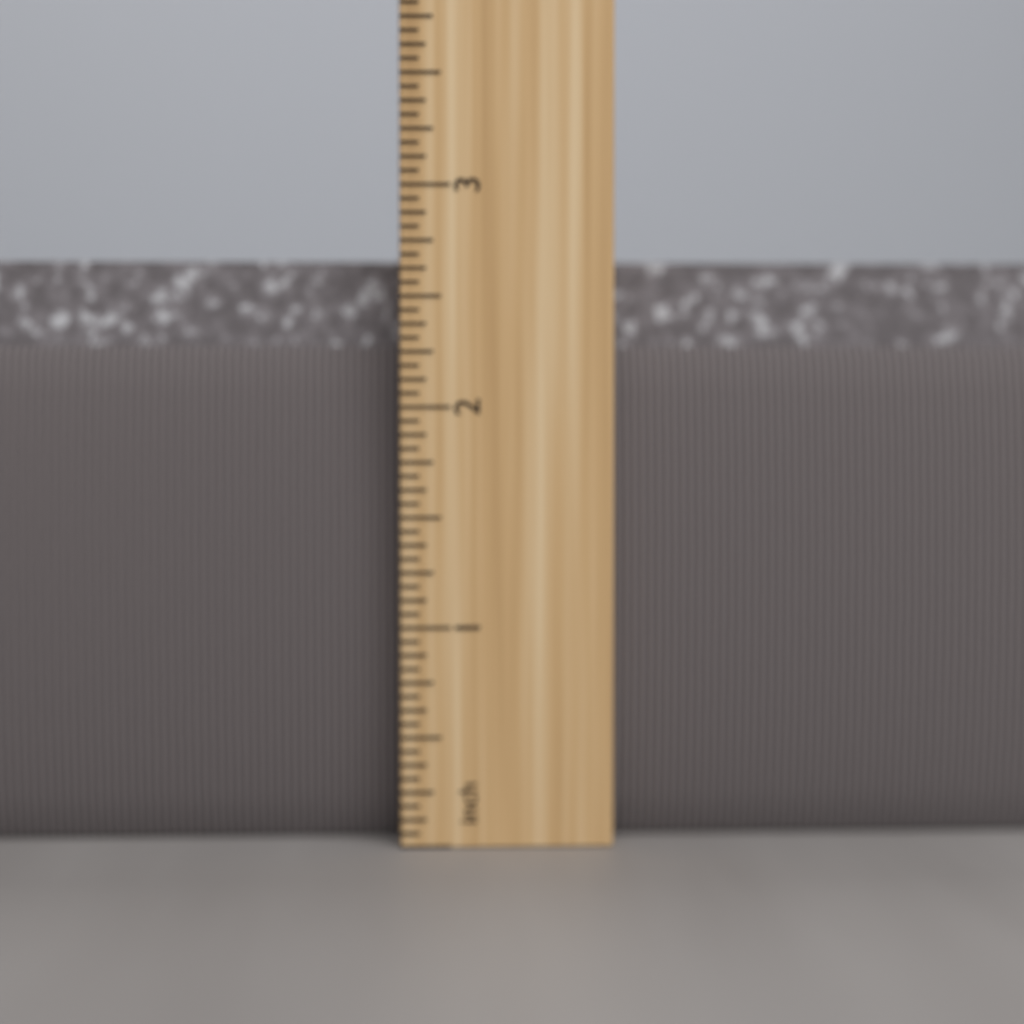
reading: 2.6875 inch
